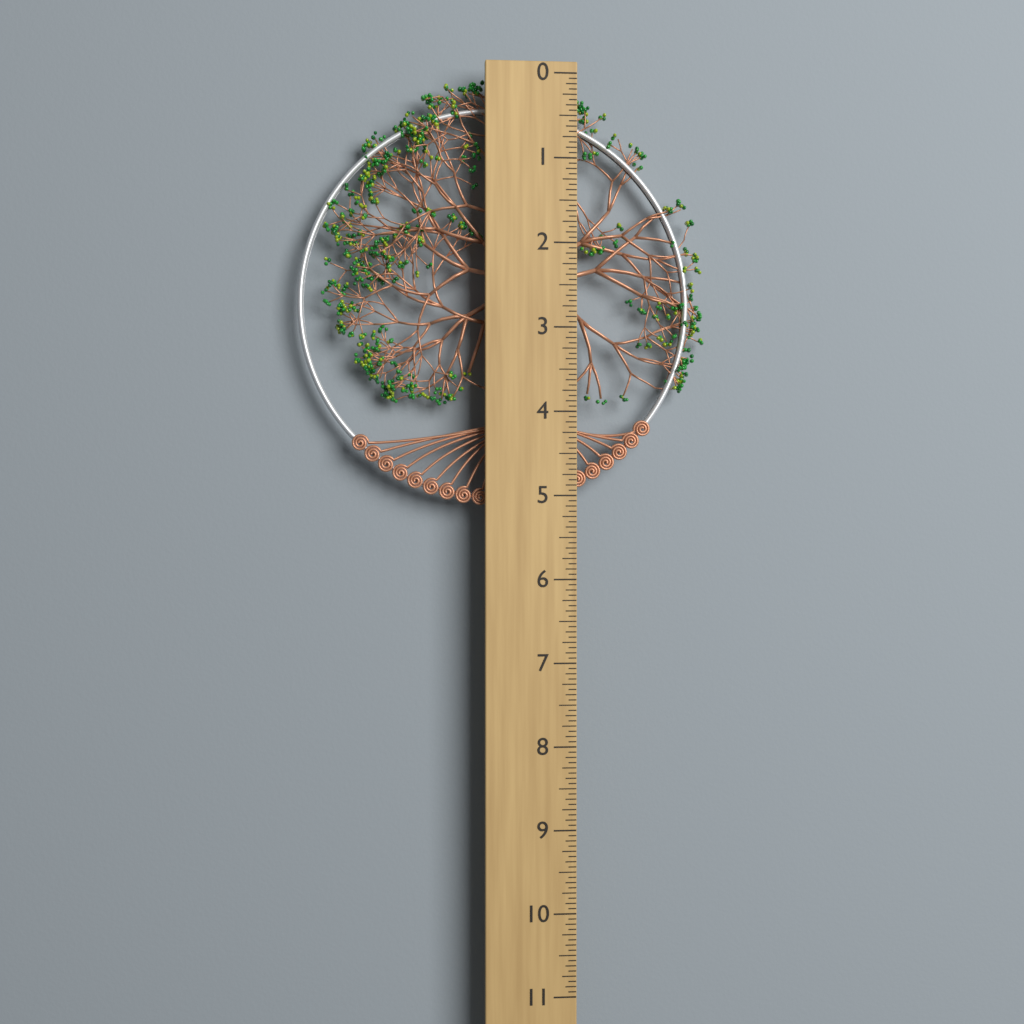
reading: 5.1250 (no unit)
